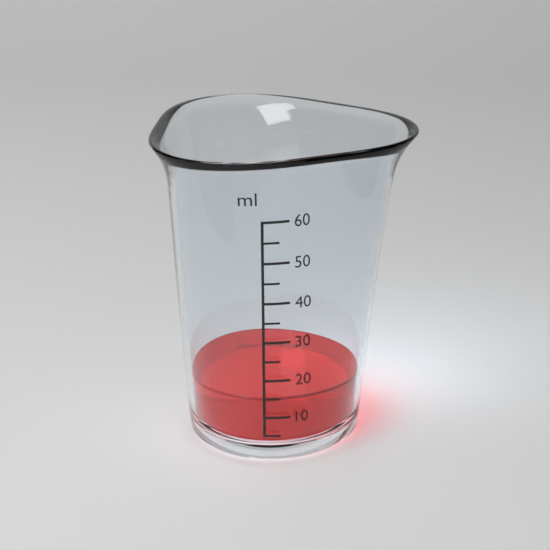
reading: 15 ml
